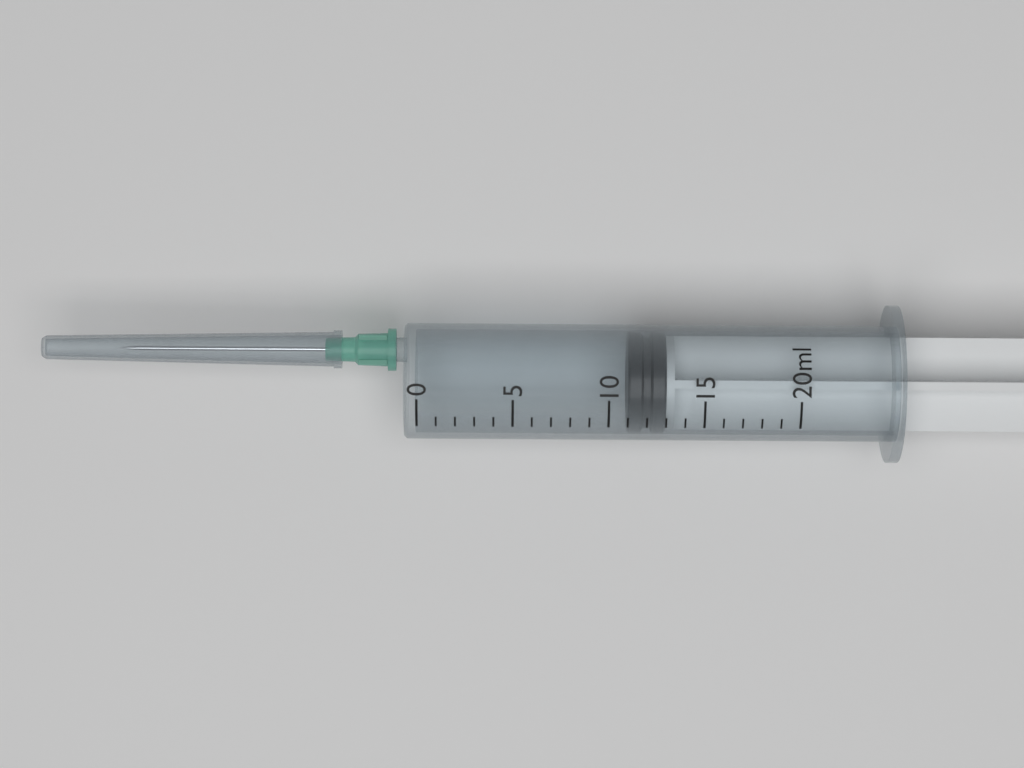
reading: 11 ml
